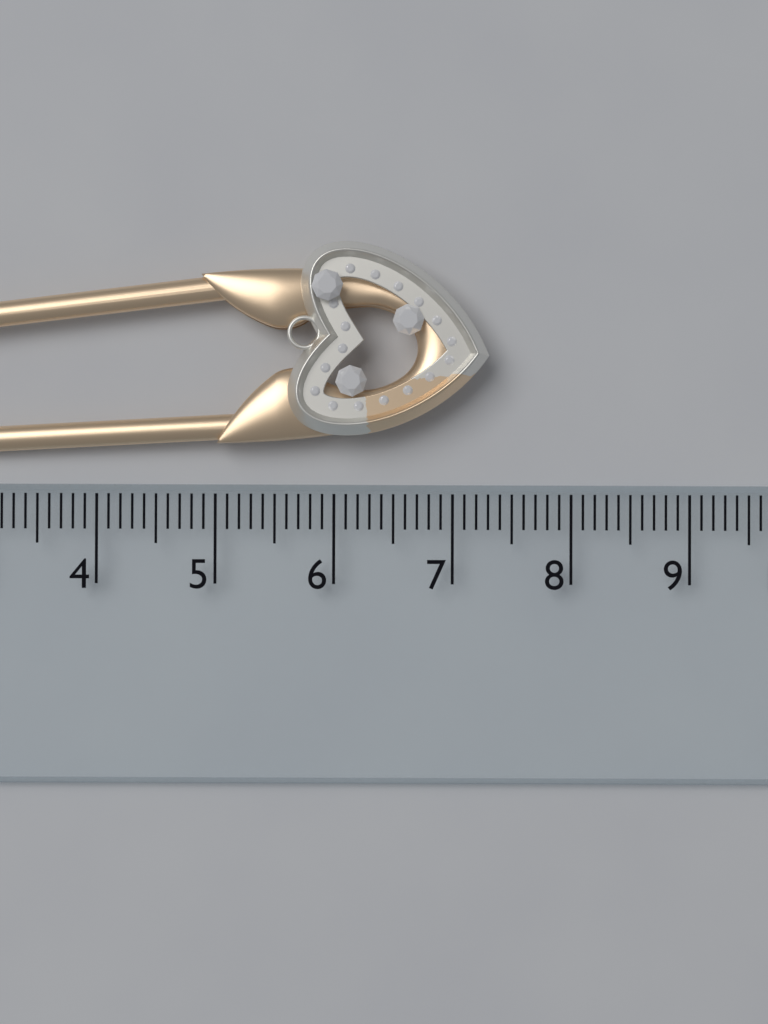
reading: 7.3 cm
